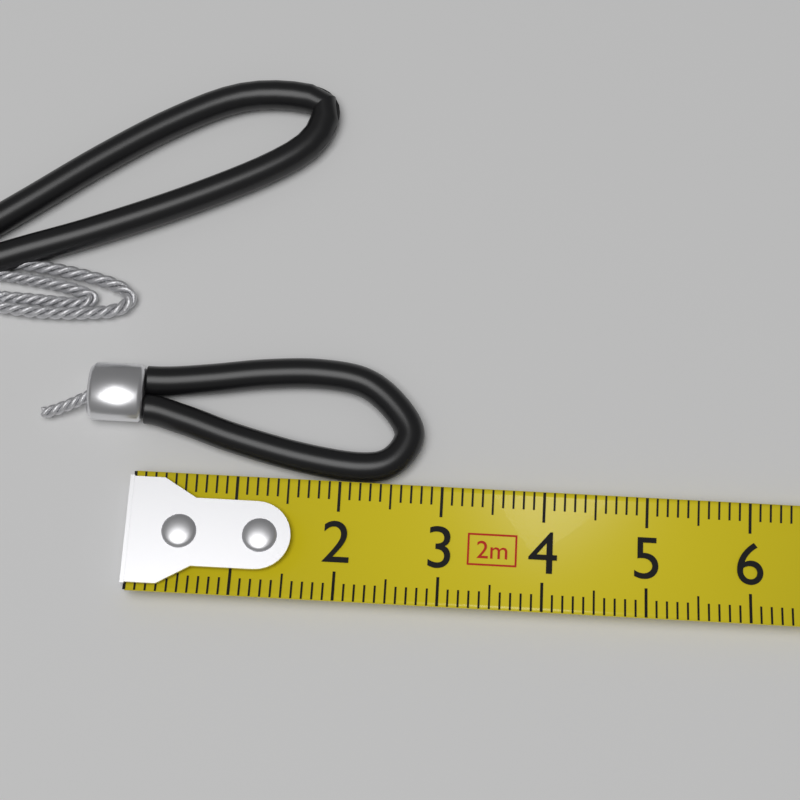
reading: 2.8 cm
